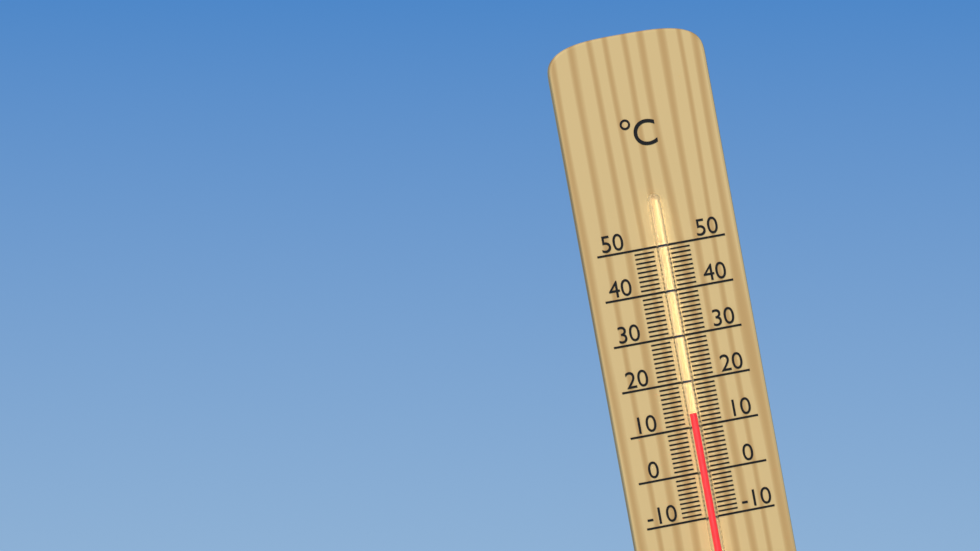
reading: 13 °C
